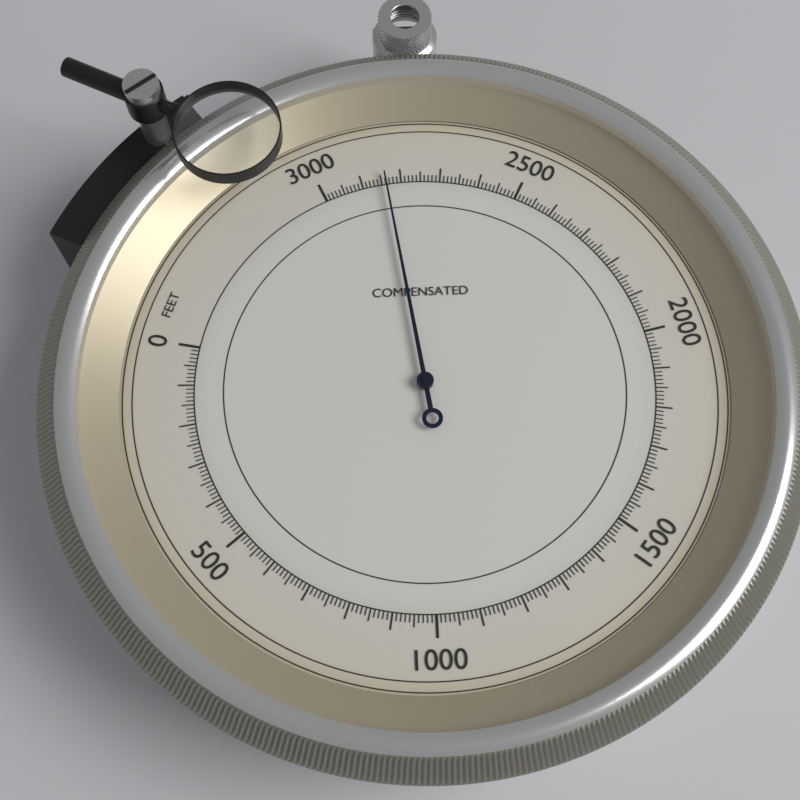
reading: 2840 feet
